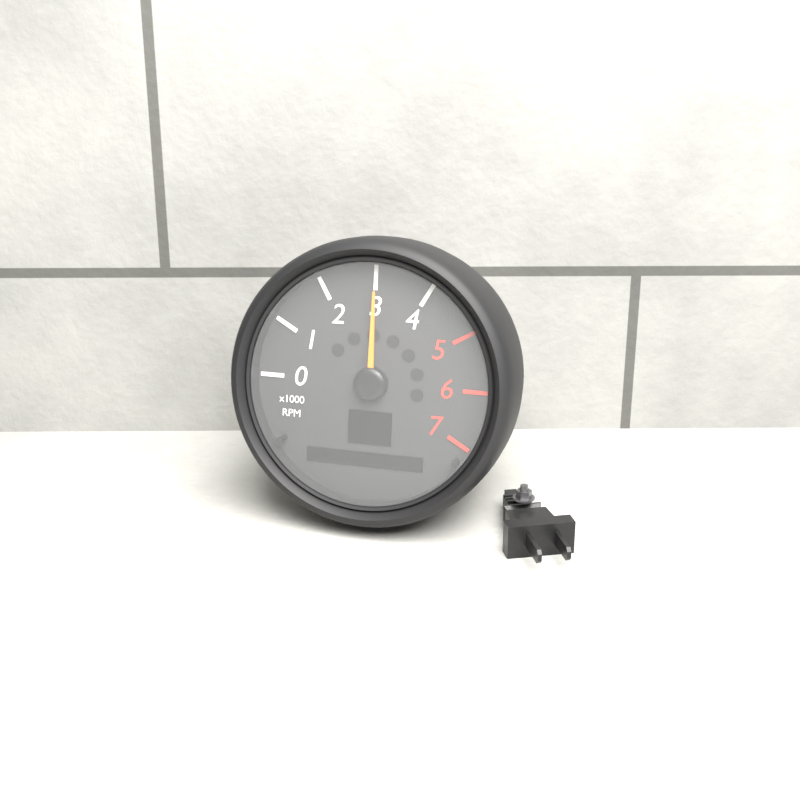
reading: 3000 RPM
